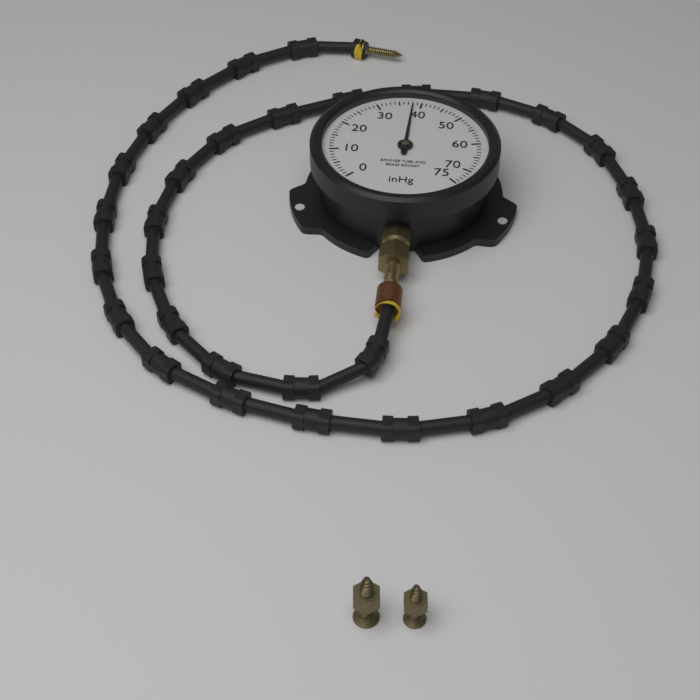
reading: 38 inHg
